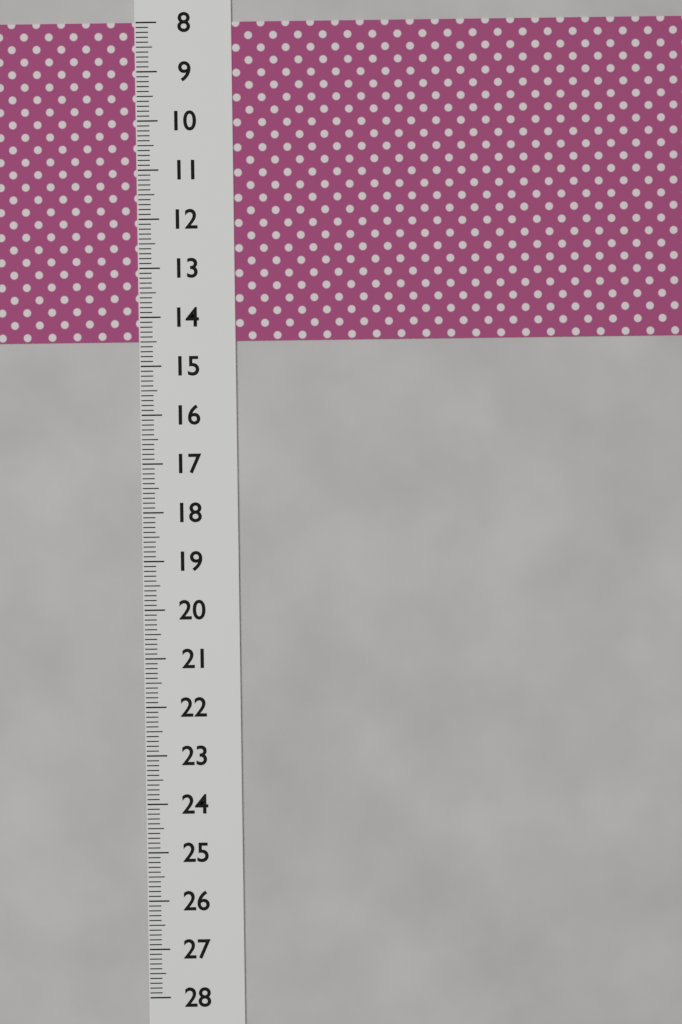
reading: 14.5 (no unit)
